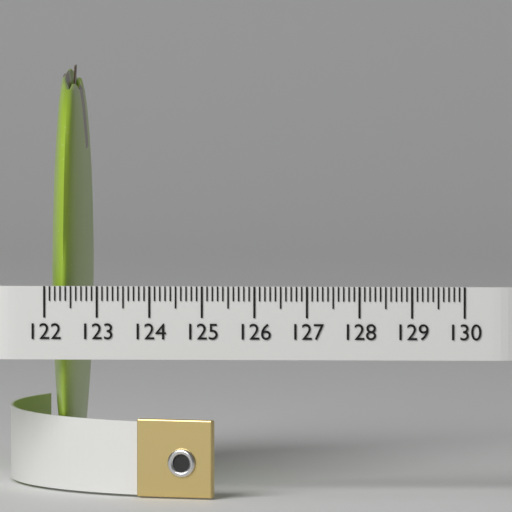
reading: 122.7 (no unit)
